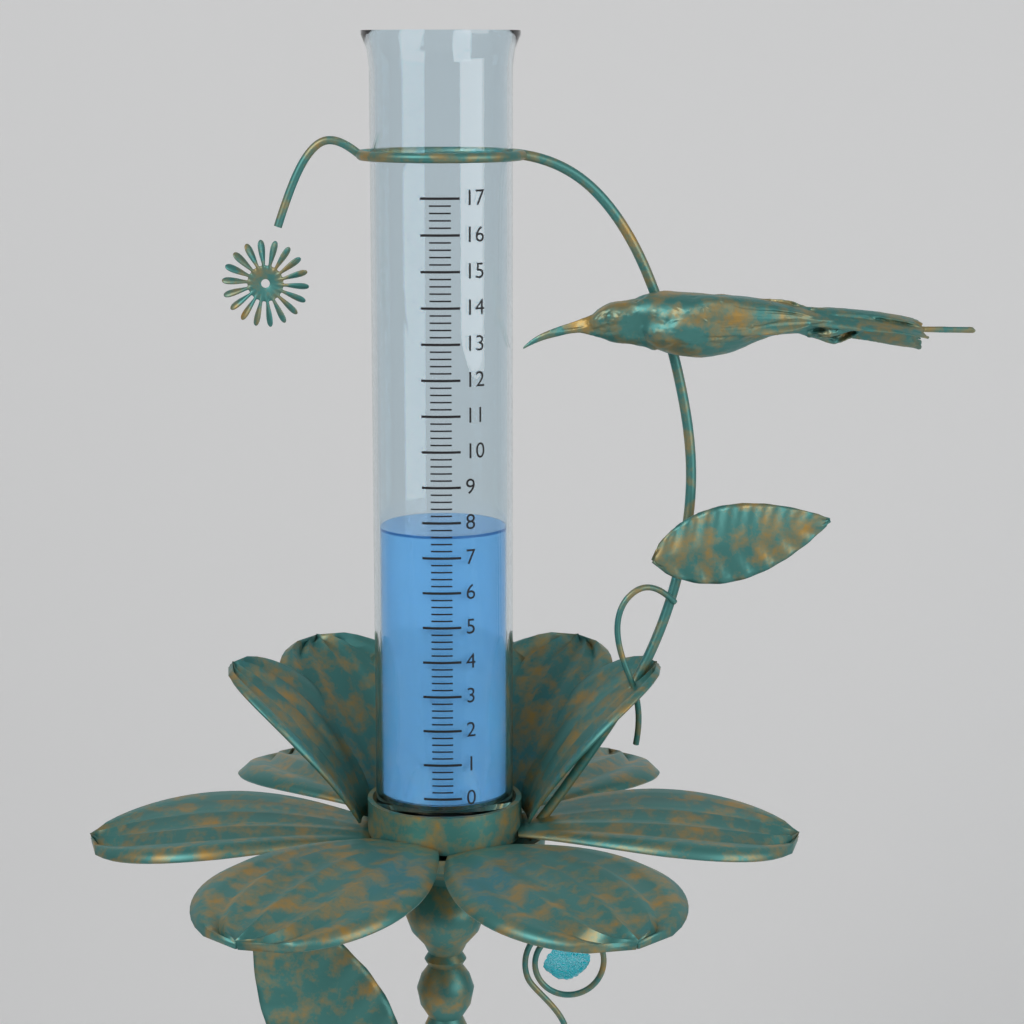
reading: 7.6 (no unit)
